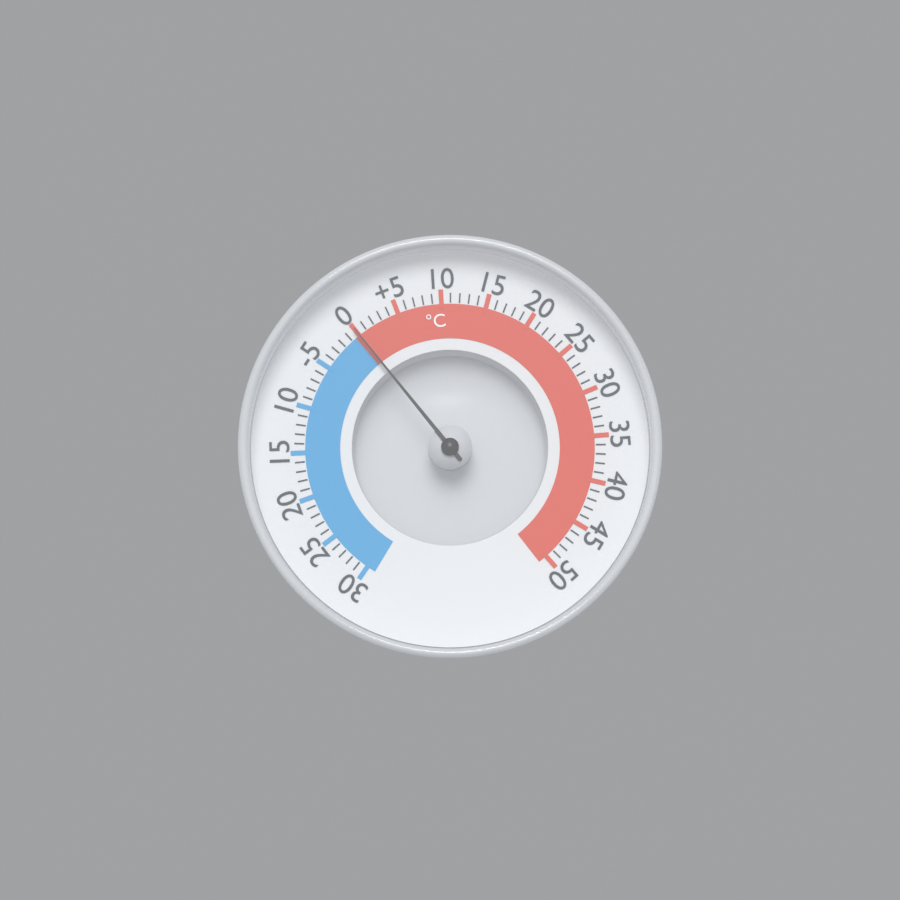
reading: 0 °C
